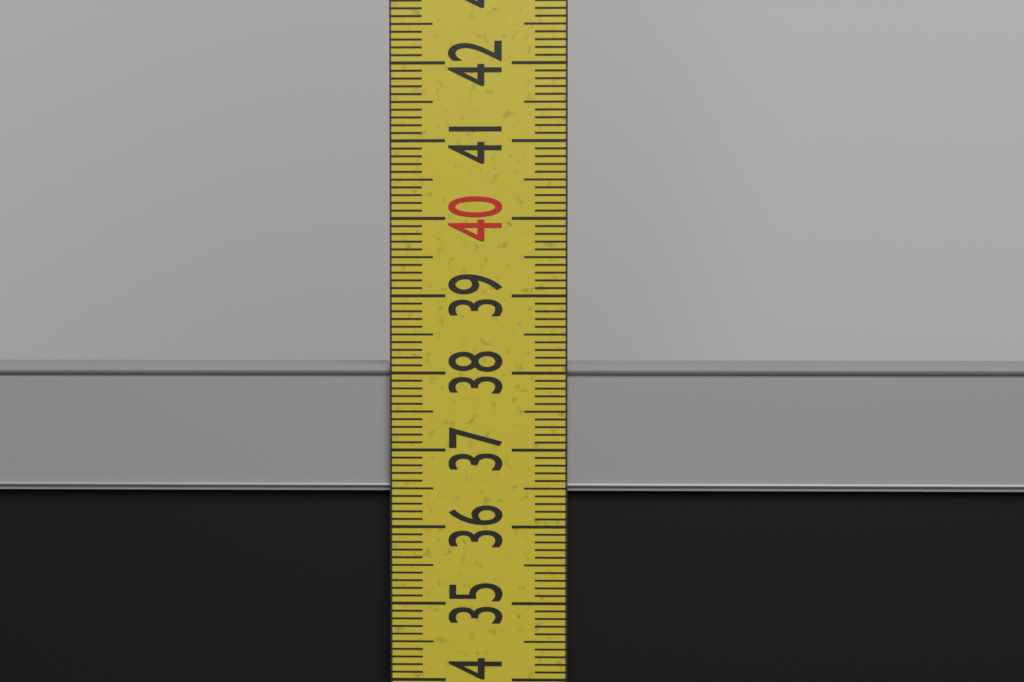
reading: 38.1 cm
